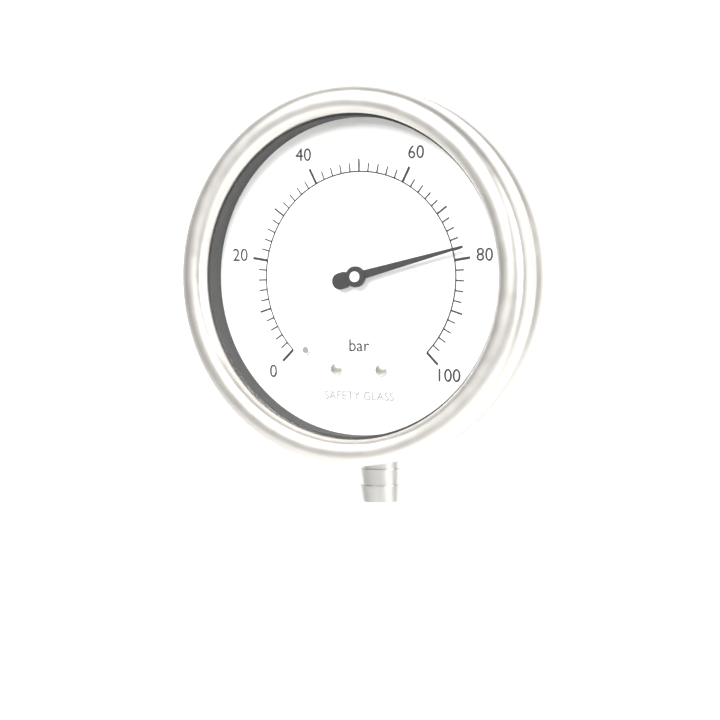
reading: 78 bar
